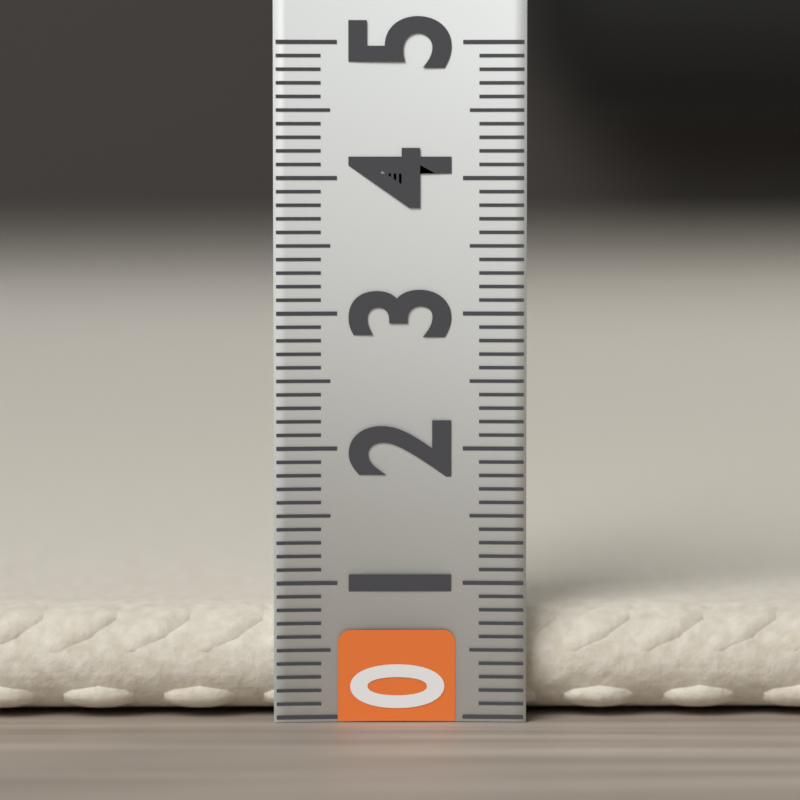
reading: 0.8 (no unit)
